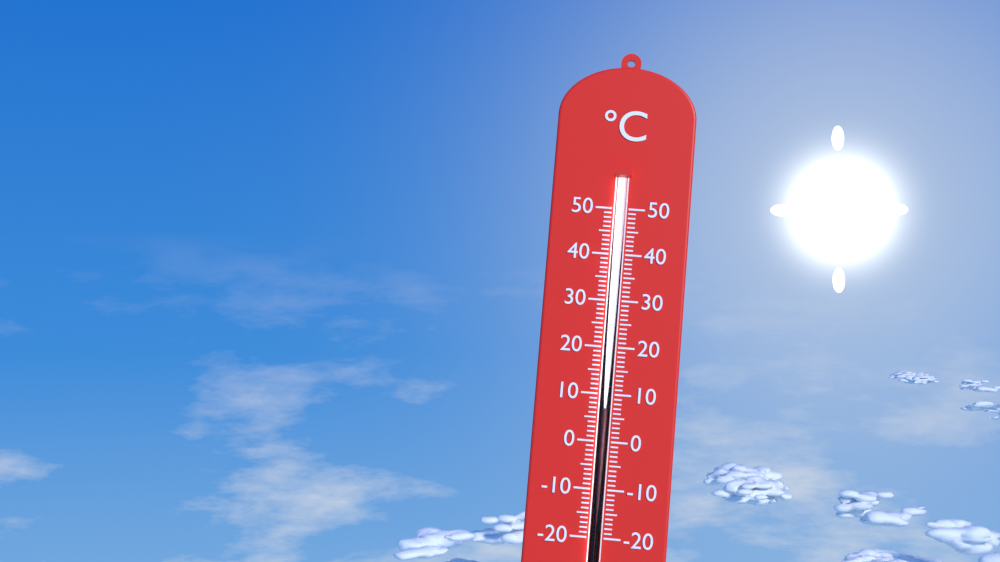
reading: 7 °C
